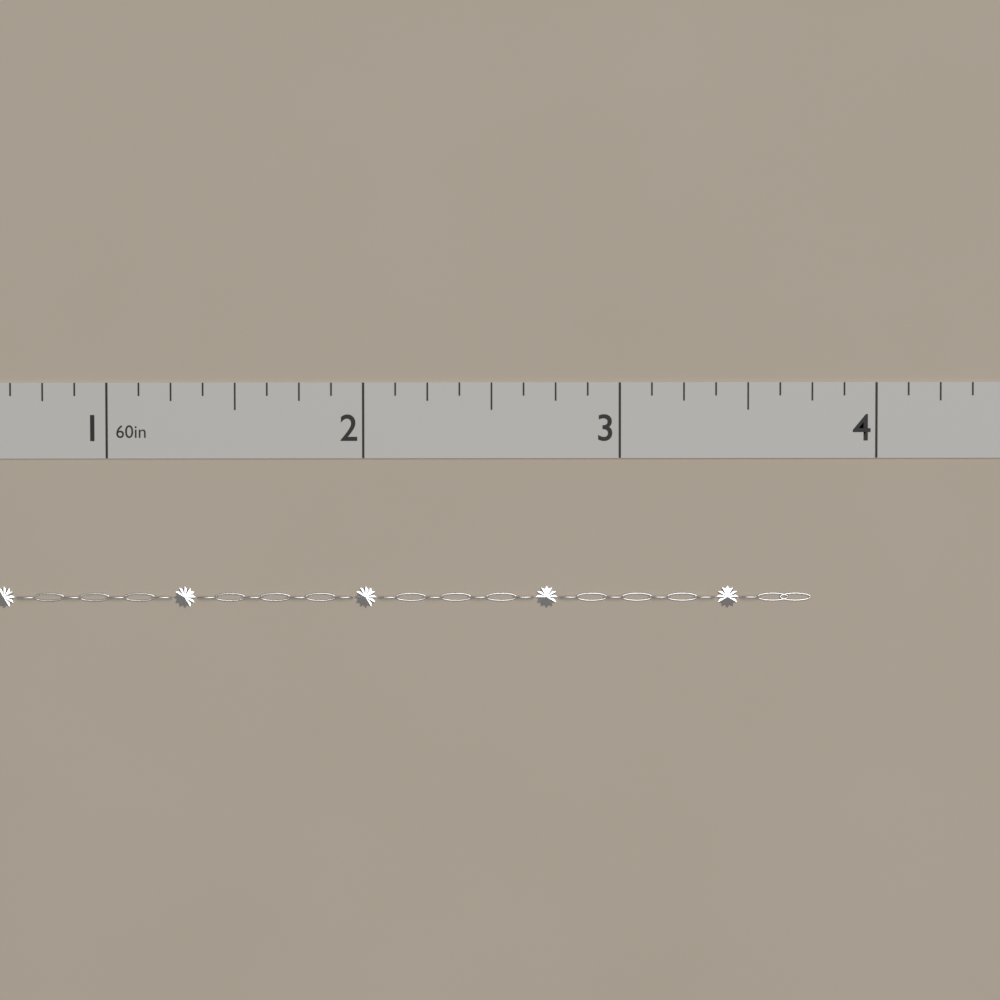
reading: 3.750 in
